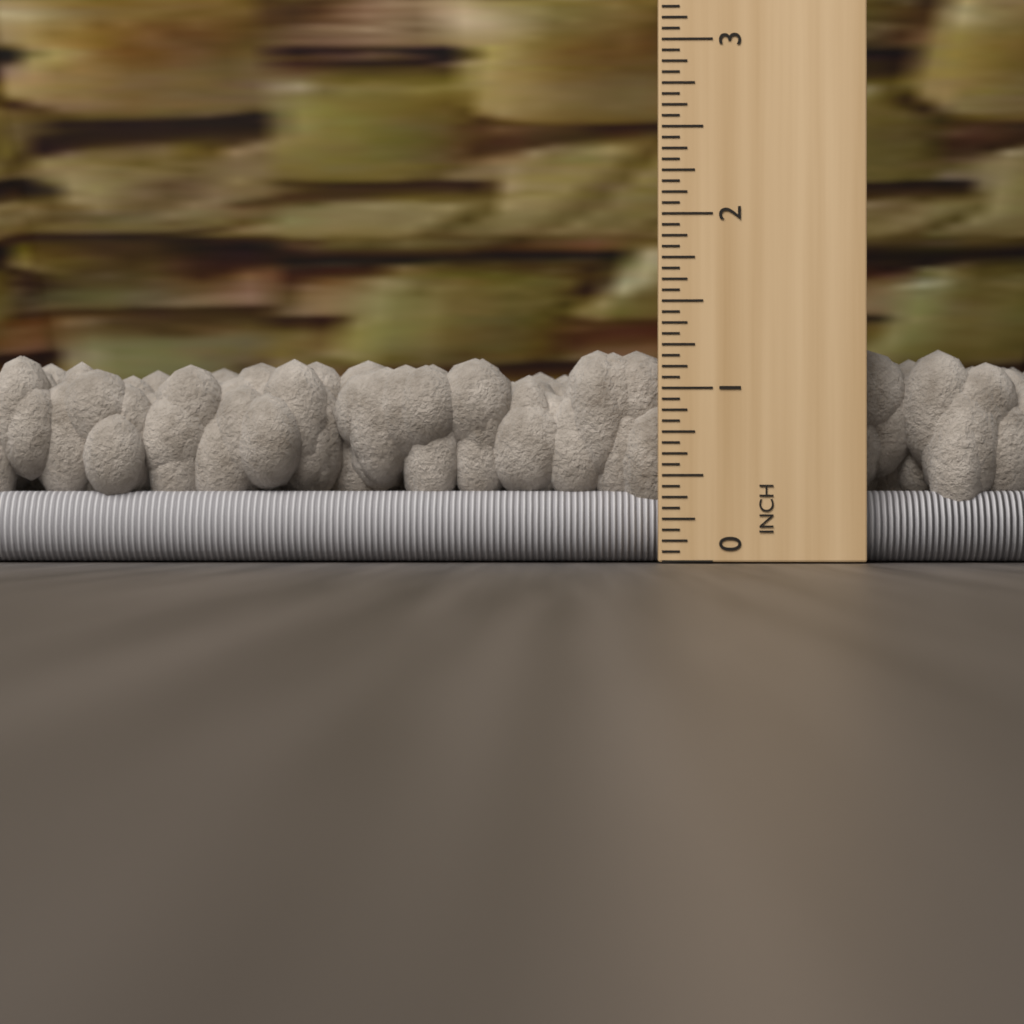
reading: 1.2500 in
